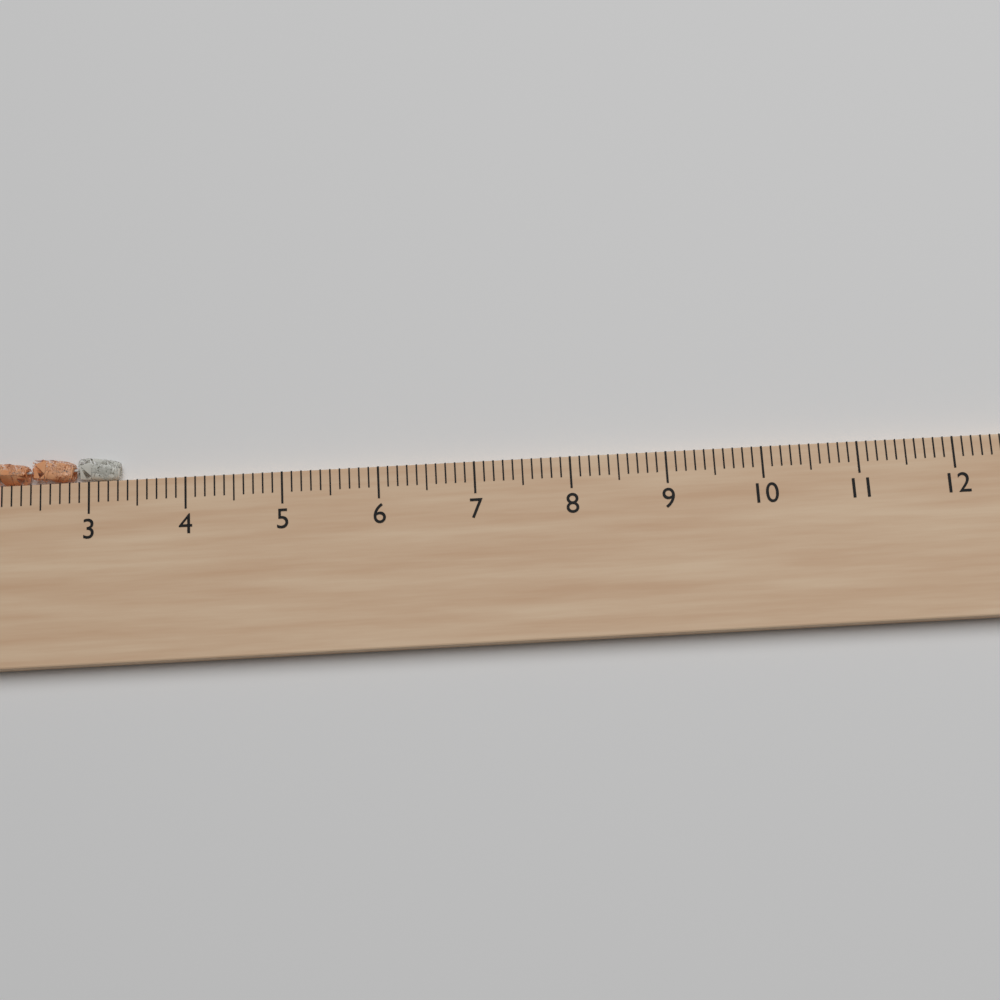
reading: 3.3 cm
